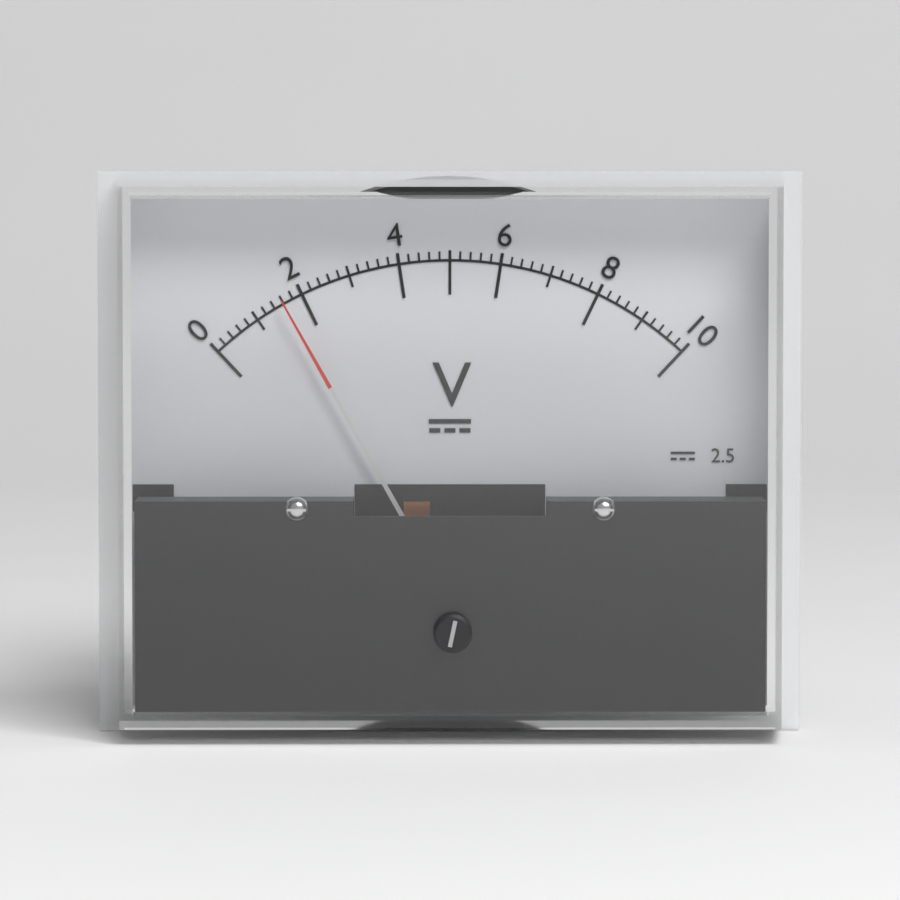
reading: 1.6 V
